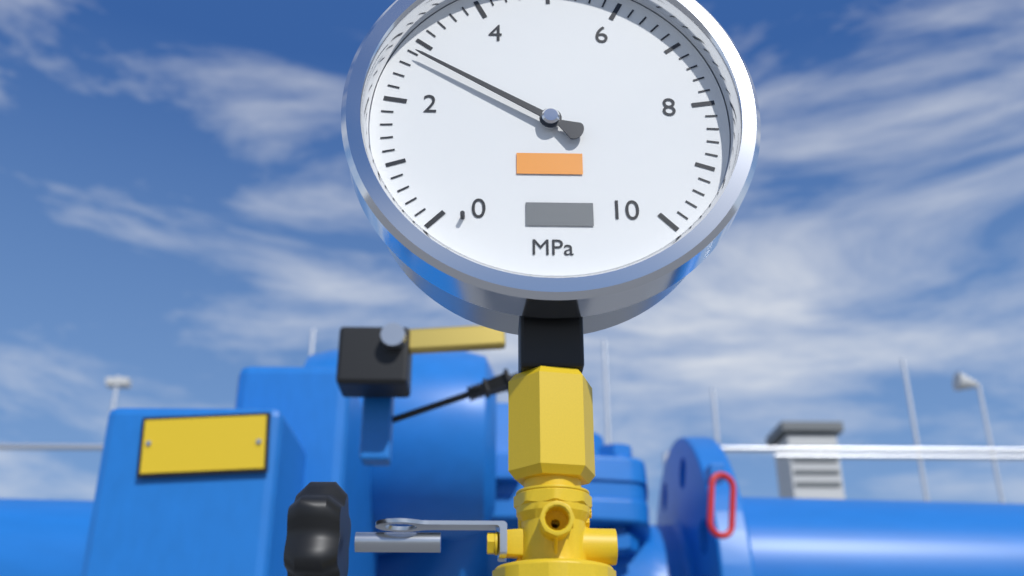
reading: 2.8 MPa
